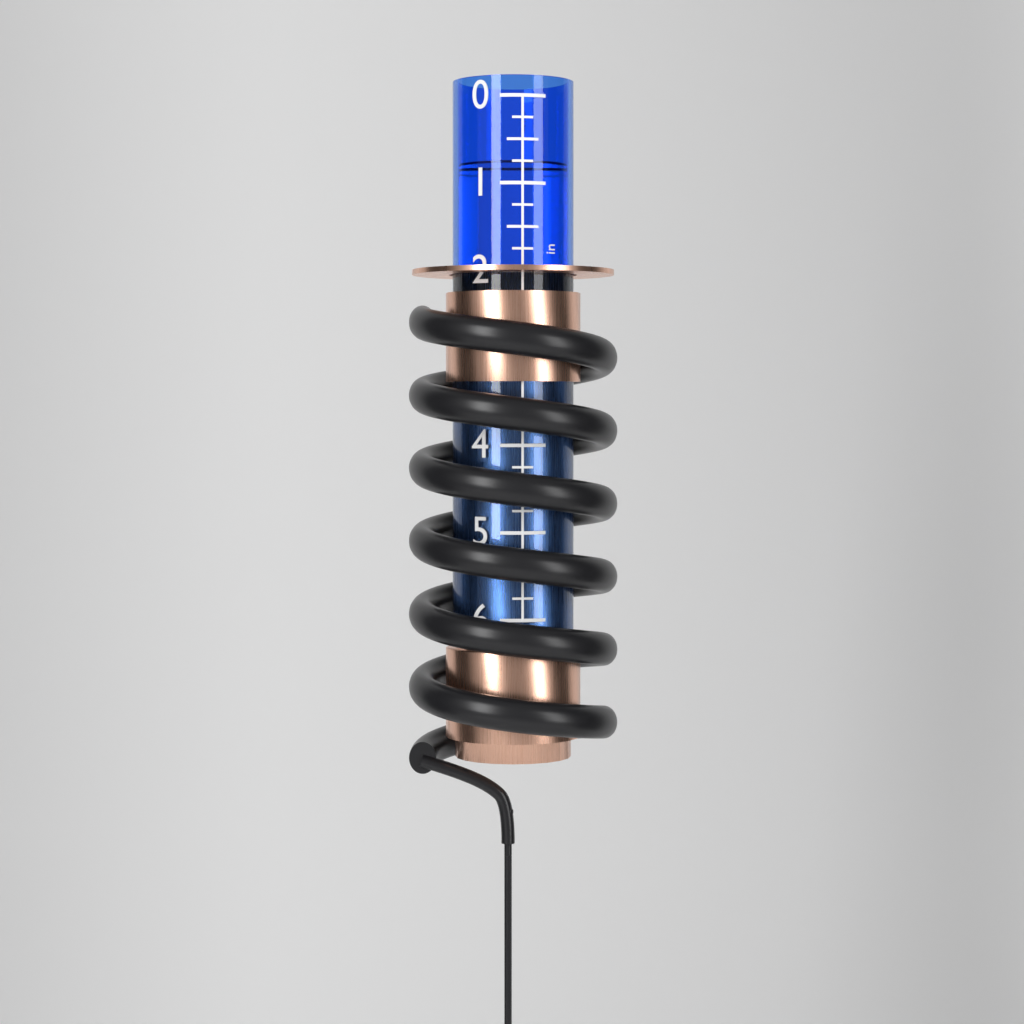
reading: 0.75 in
